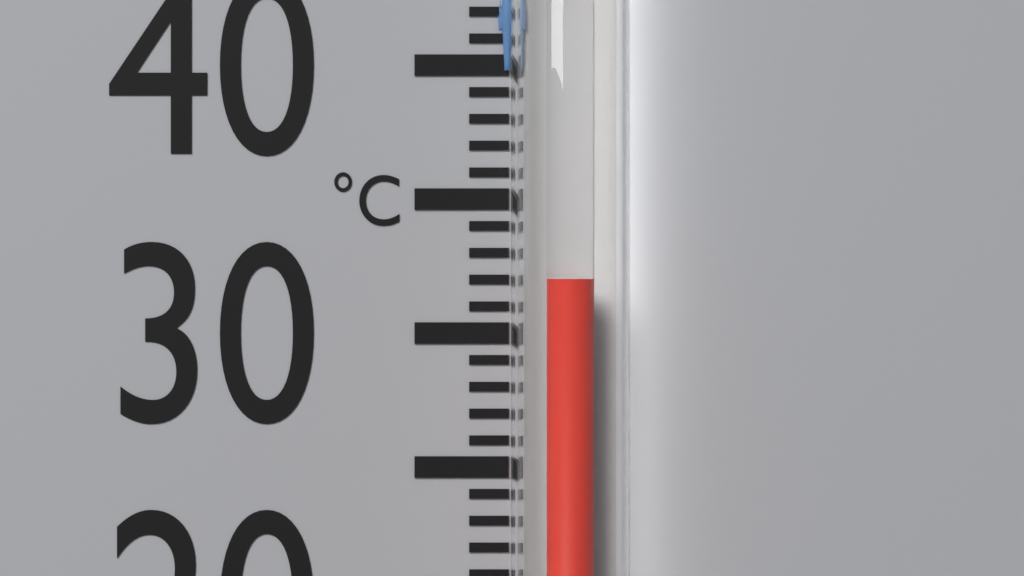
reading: 32 °C
